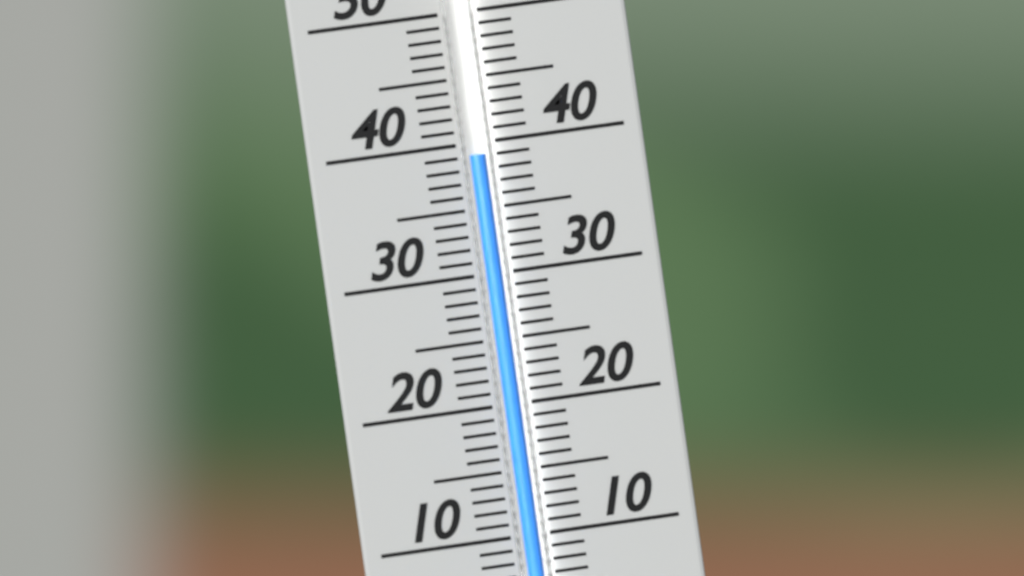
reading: 39 (no unit)
